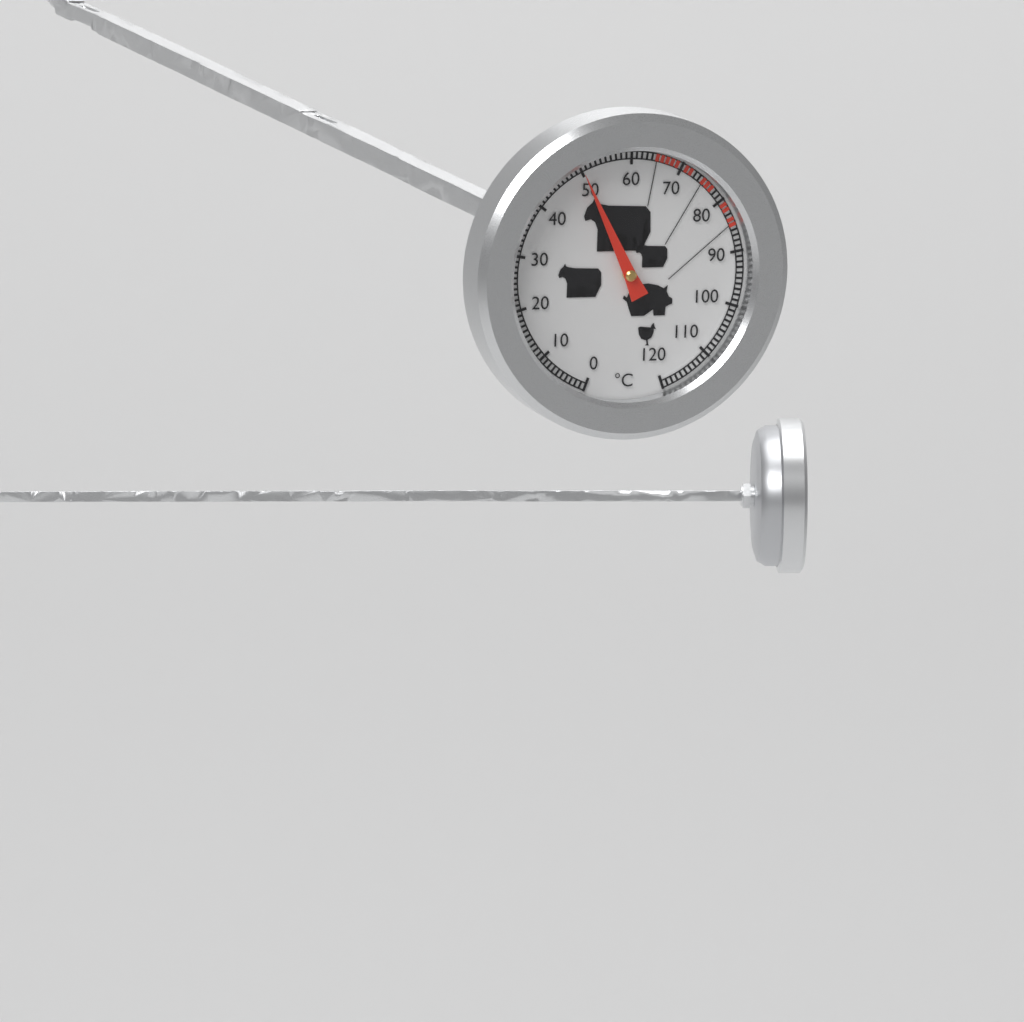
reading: 50 °C
